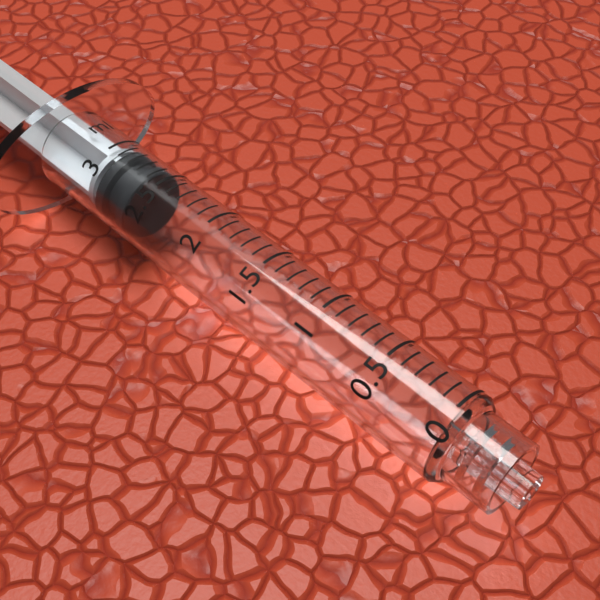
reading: 2.6 ml
